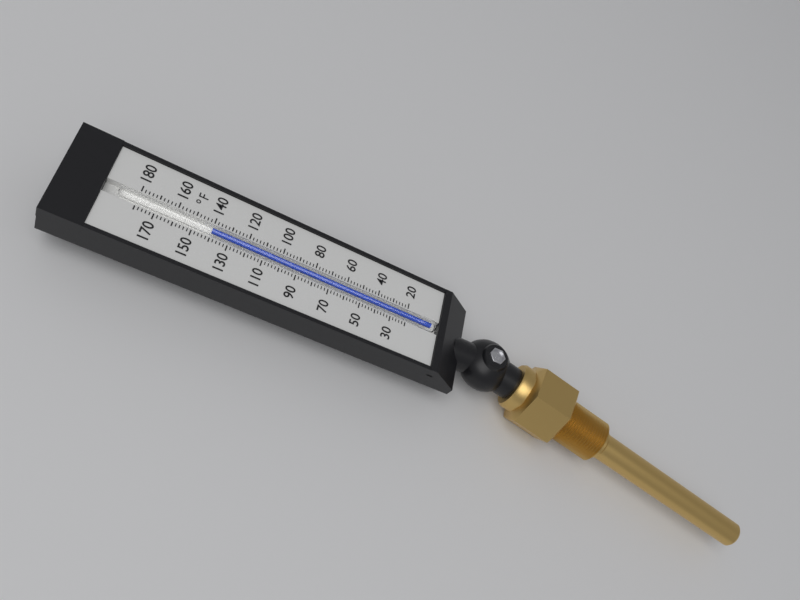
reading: 140 °F
